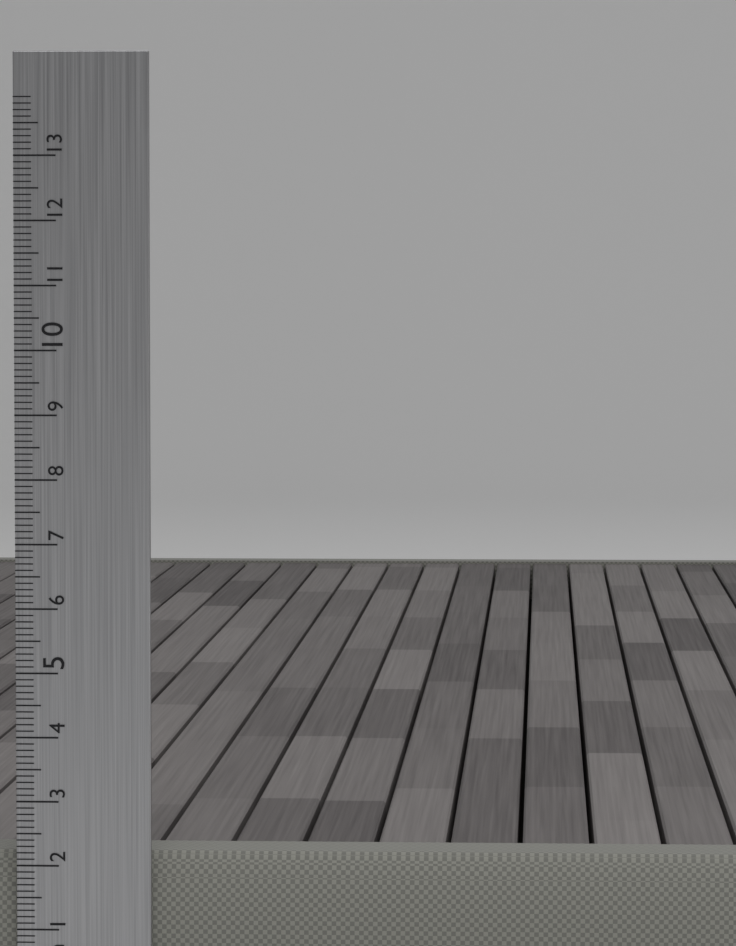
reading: 2.2 cm
